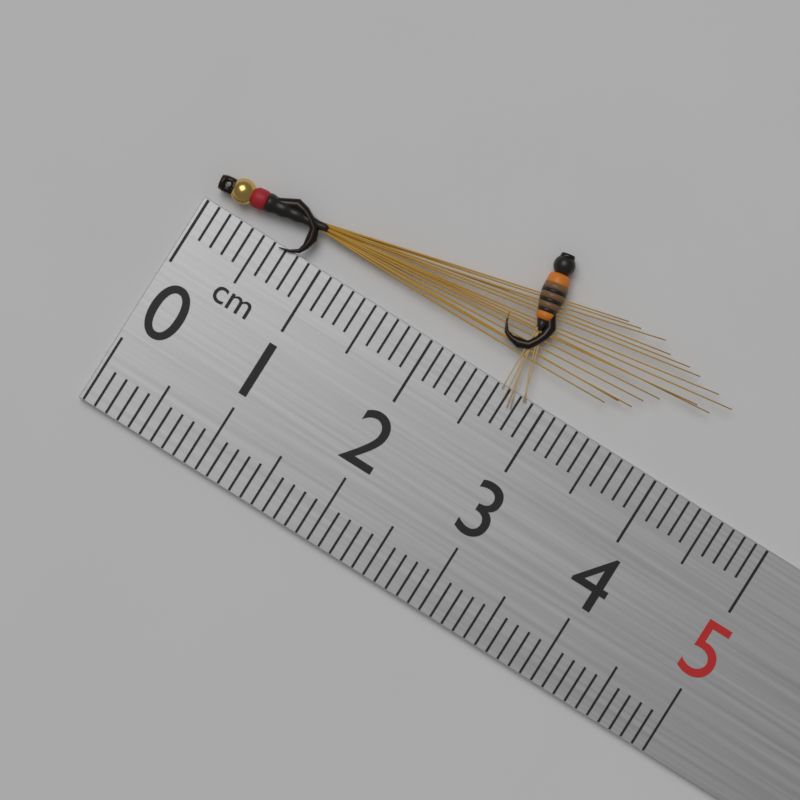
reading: 4.2 cm
